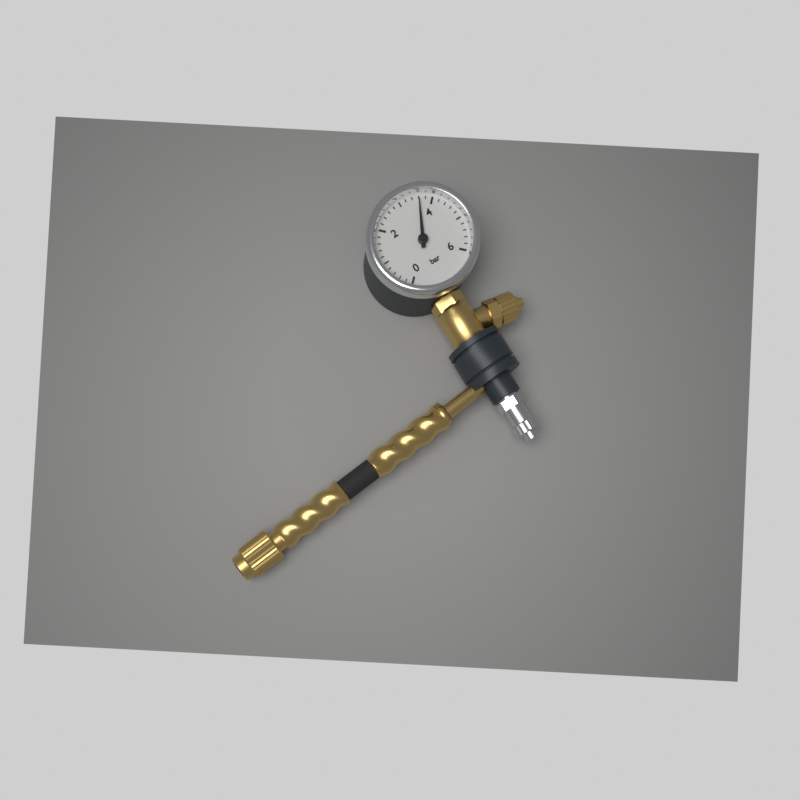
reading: 3.6 bar
